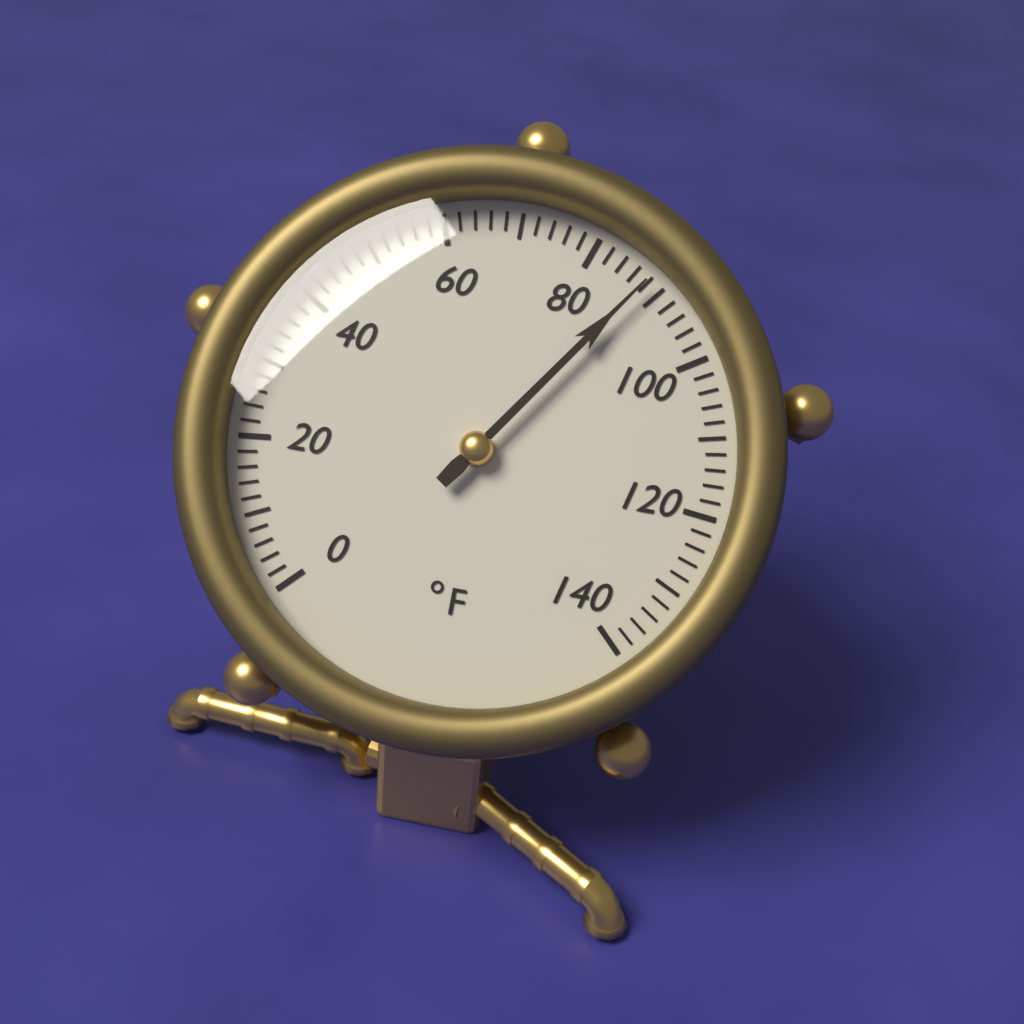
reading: 88 °F
